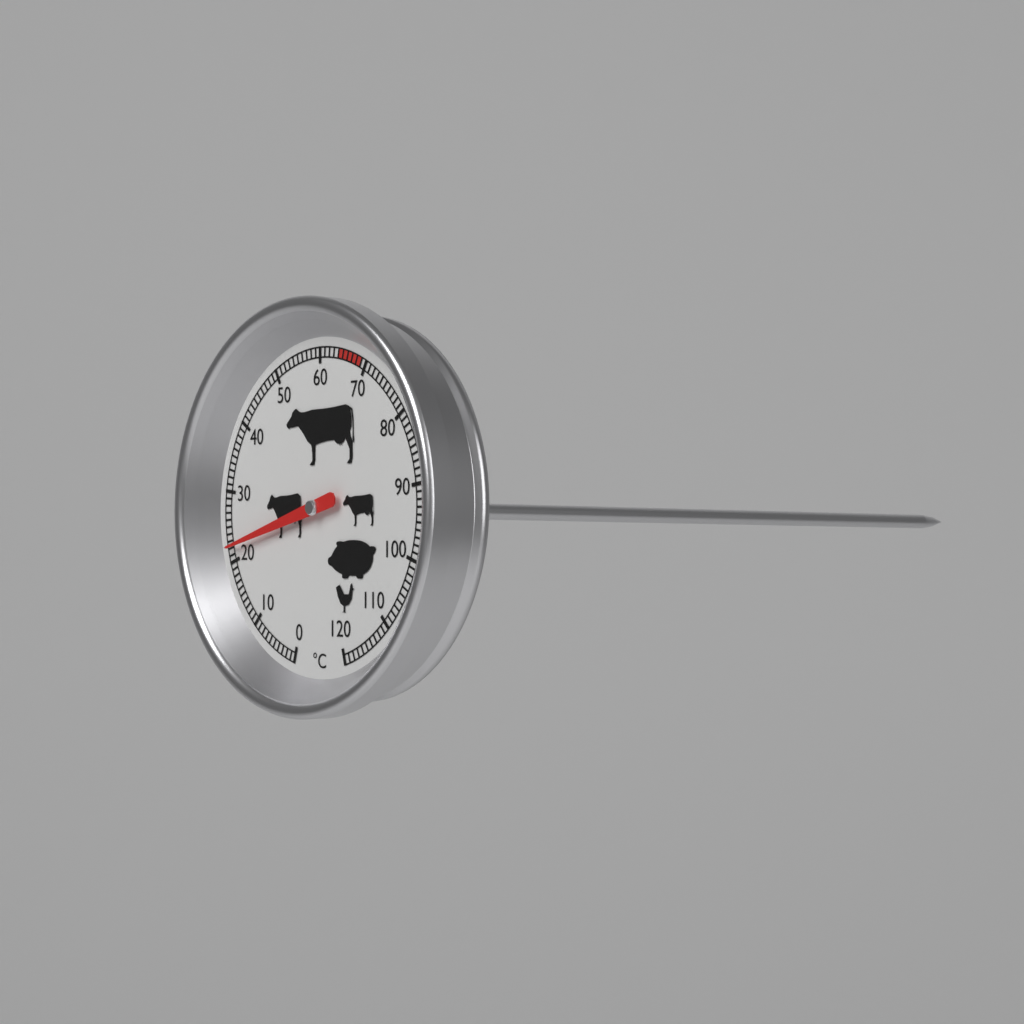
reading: 22 °C
